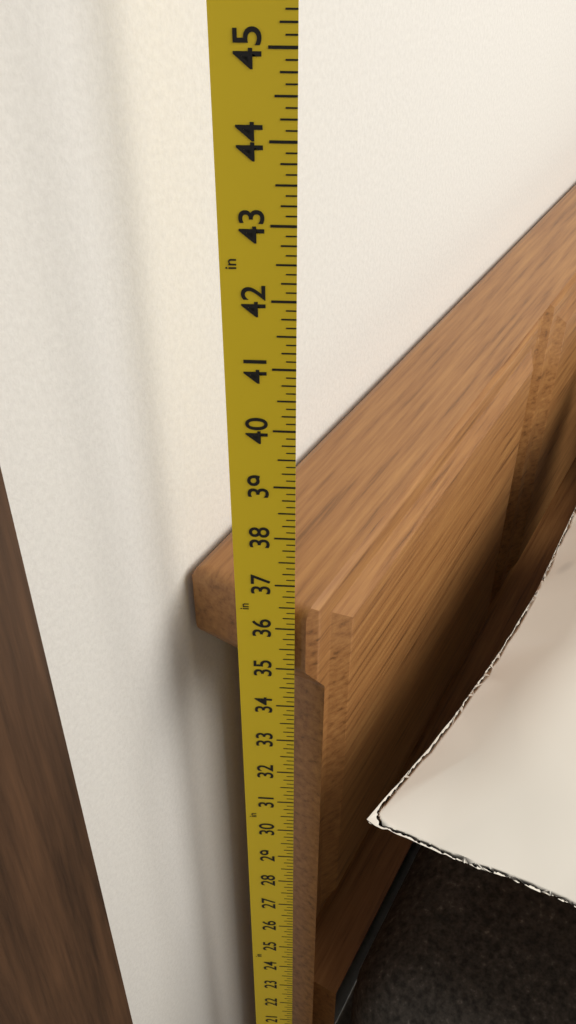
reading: 36.375 in
